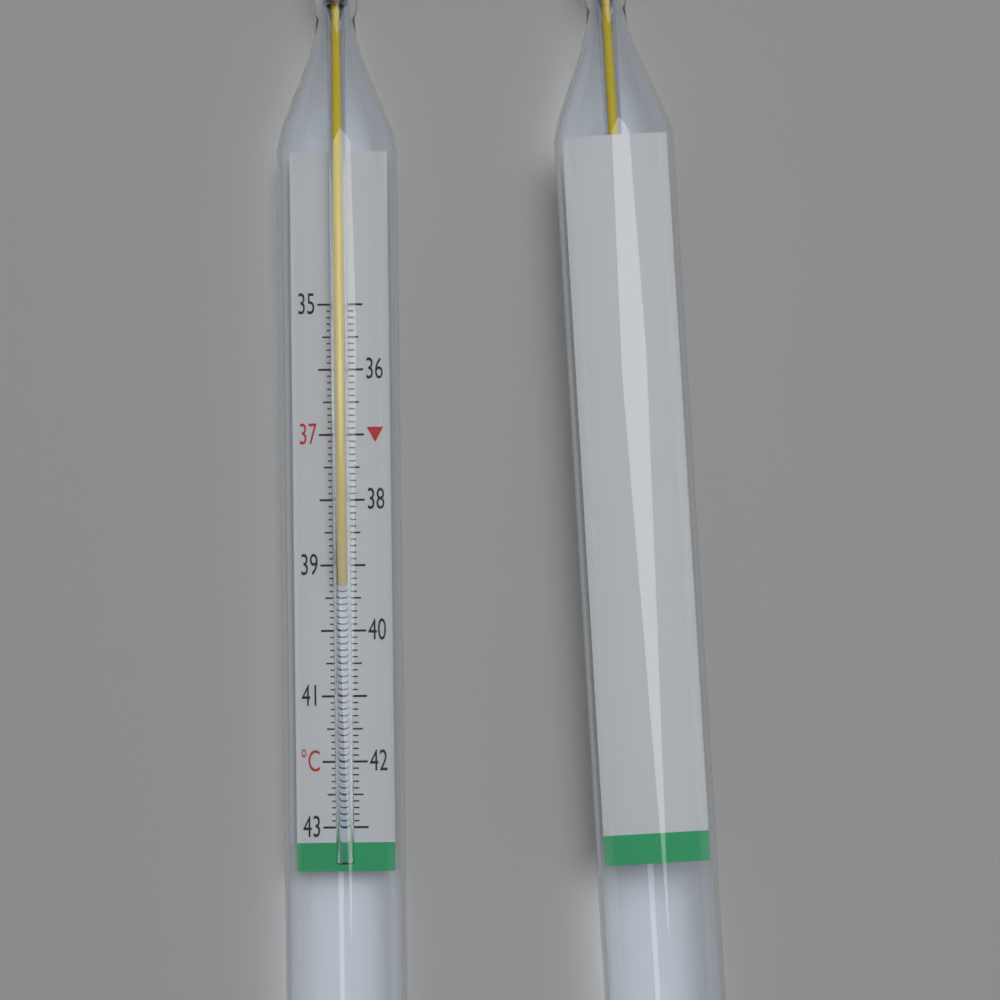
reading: 39.3 °C
